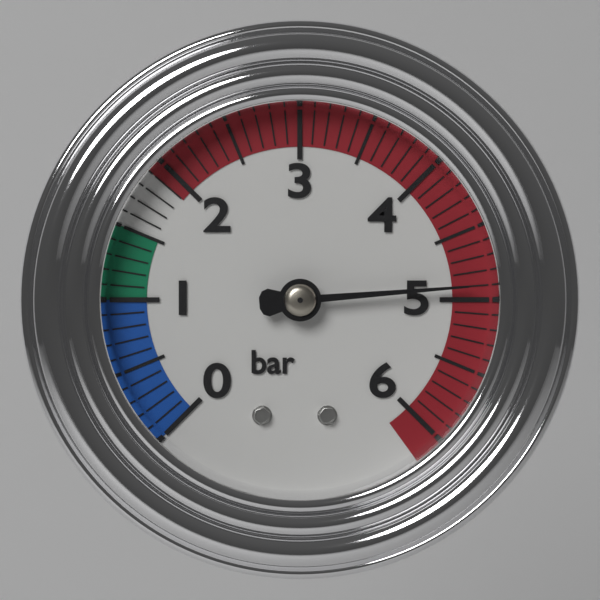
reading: 4.9 bar
